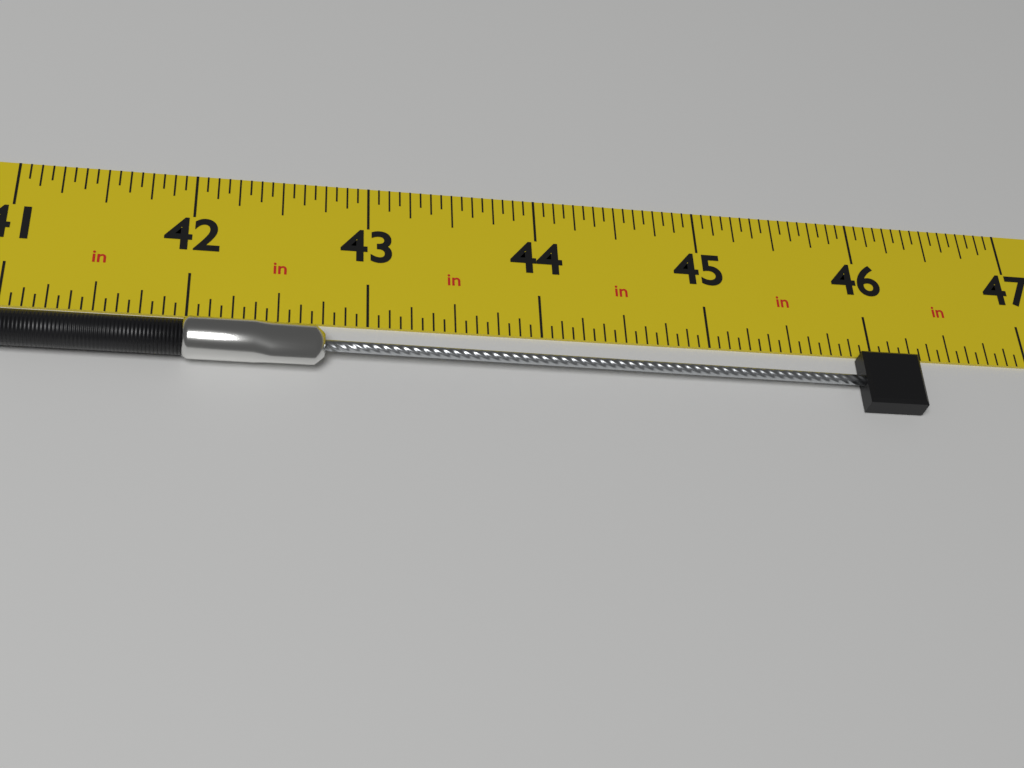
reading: 46.2500 in
